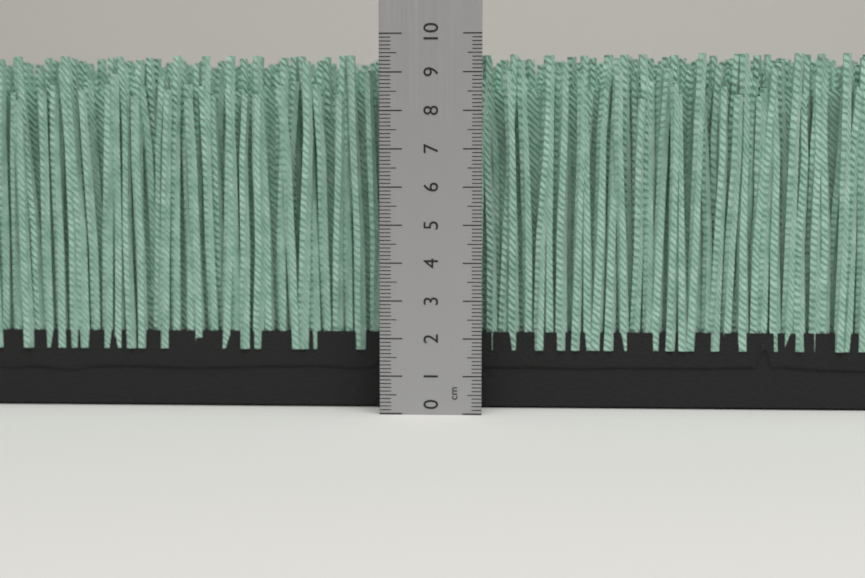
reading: 9.5 cm
